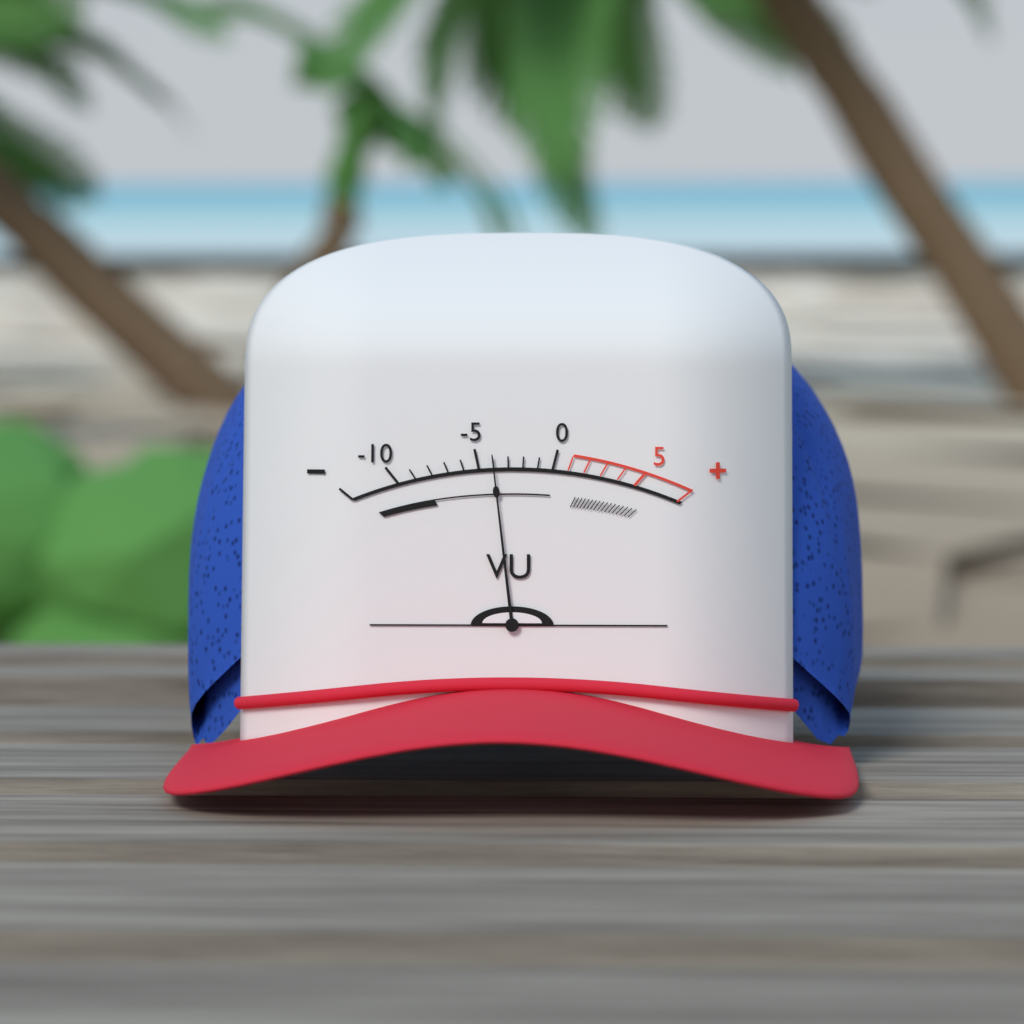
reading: -4 VU
